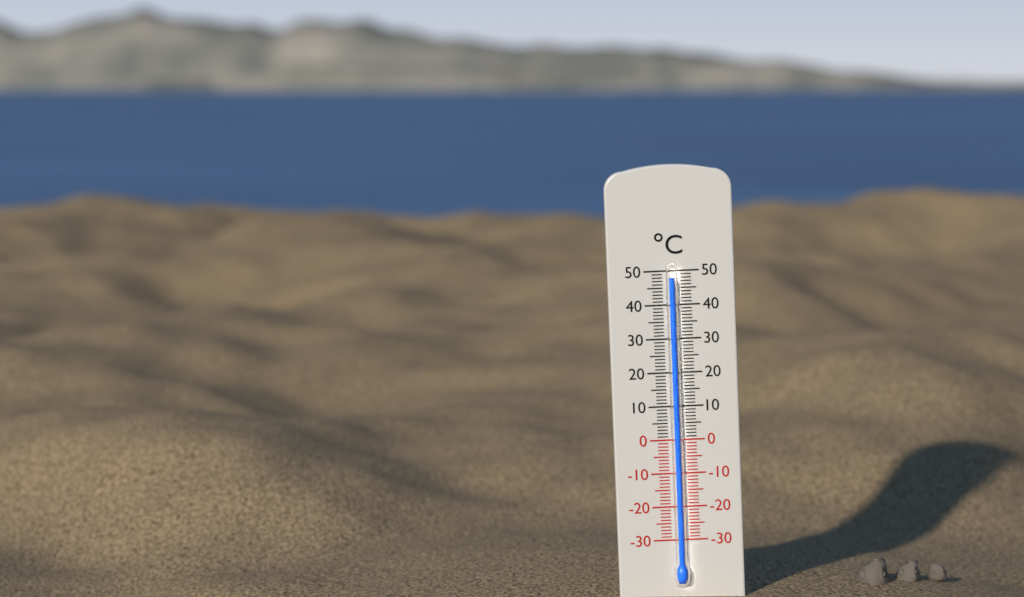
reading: 48 °C
